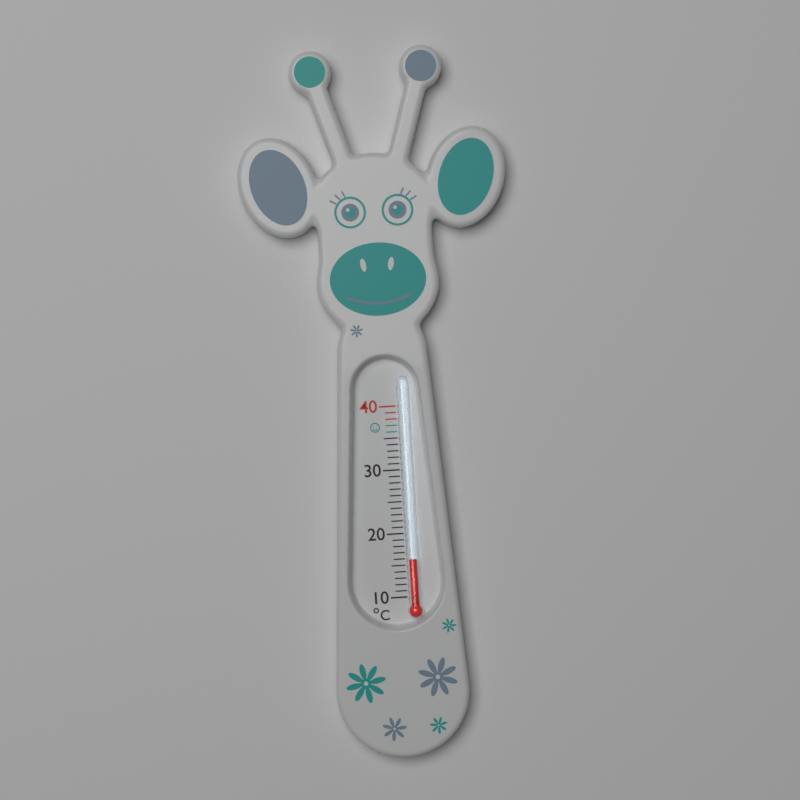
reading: 16 °C
